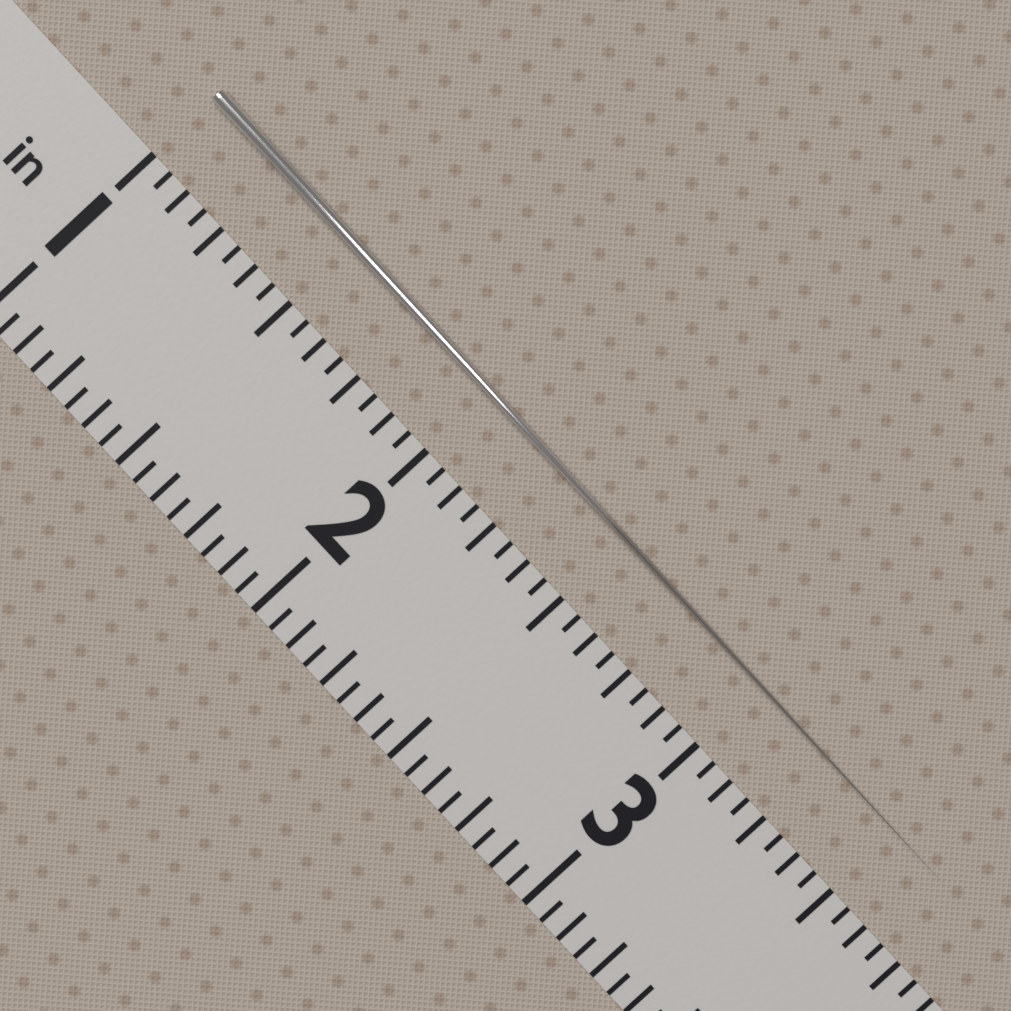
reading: 3.6875 in
